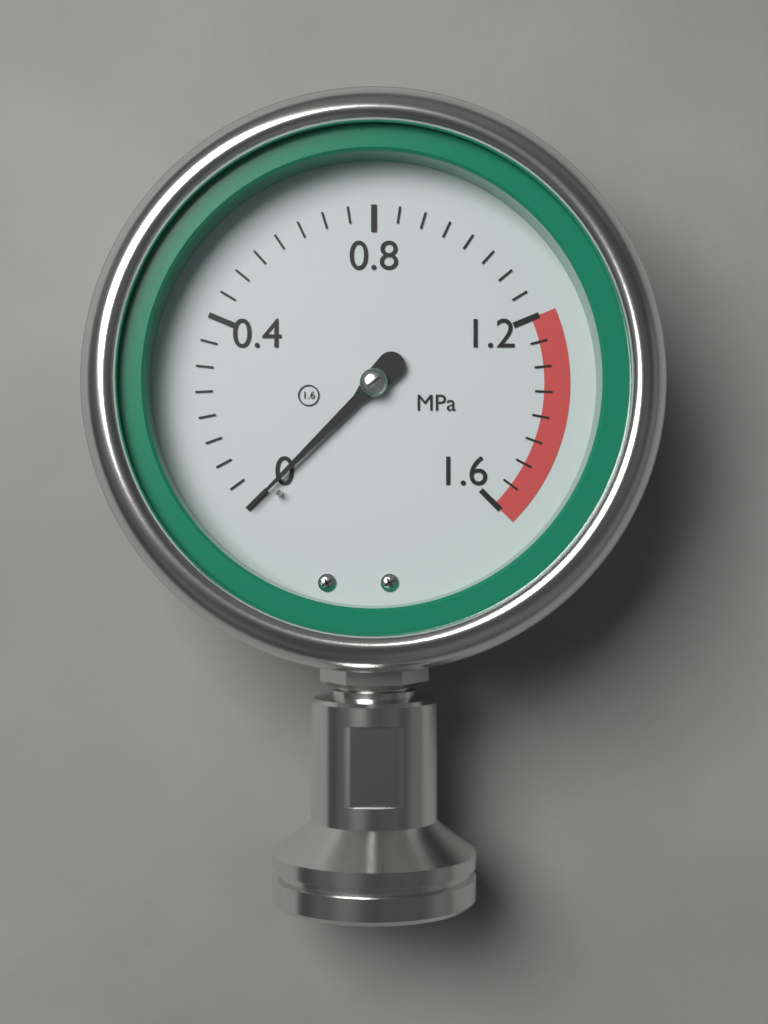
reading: 0.00 MPa
